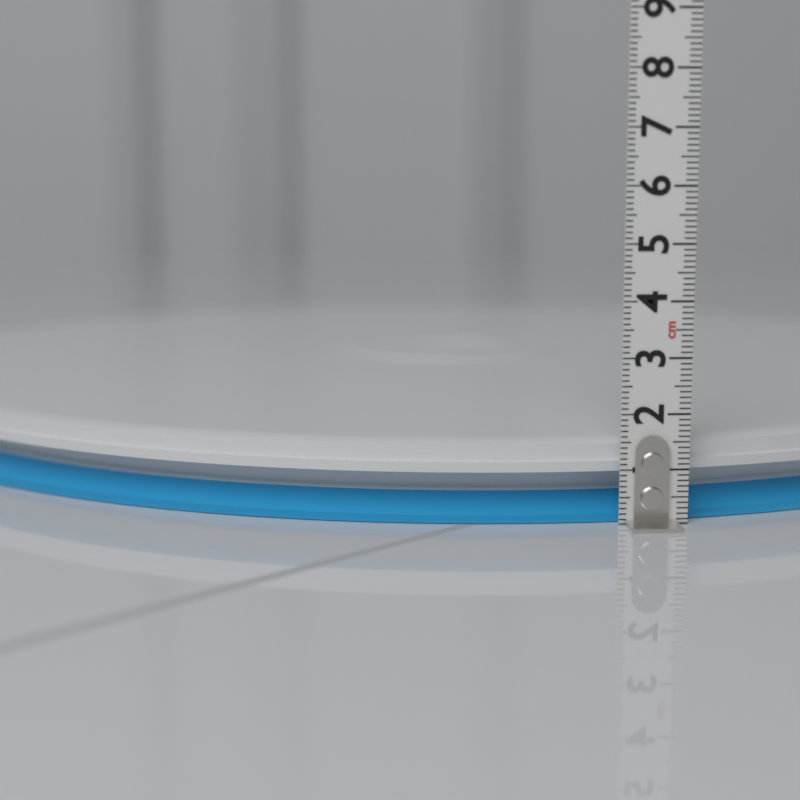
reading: 1.5 cm
